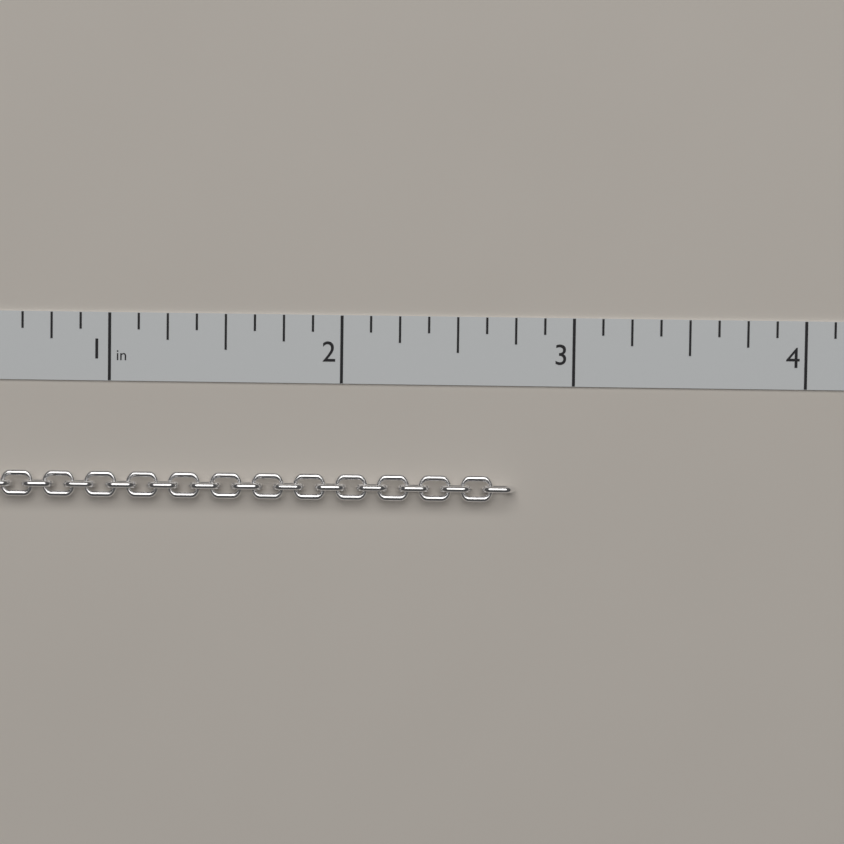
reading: 2.750 in
